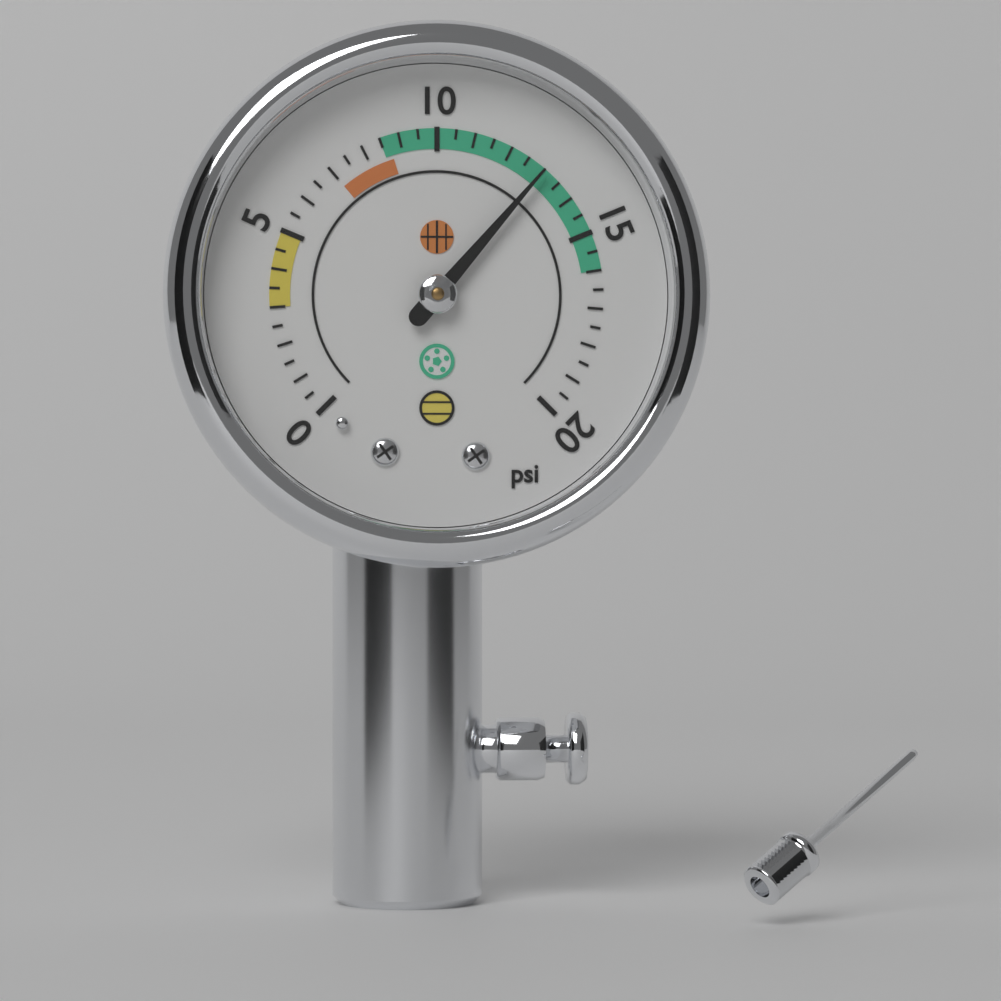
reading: 13.0 psi
